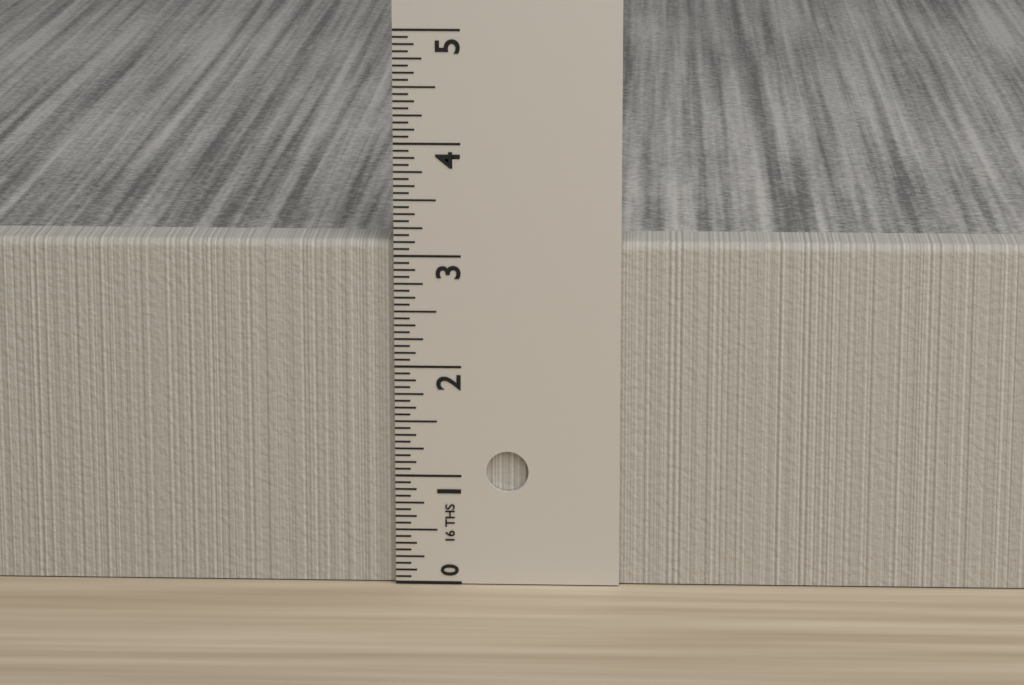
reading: 3.1250 in
